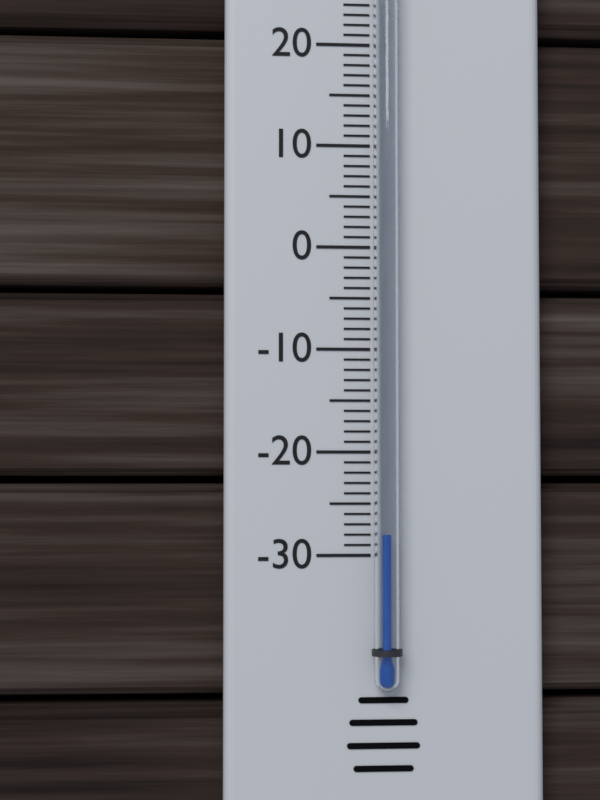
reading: -28 °C
